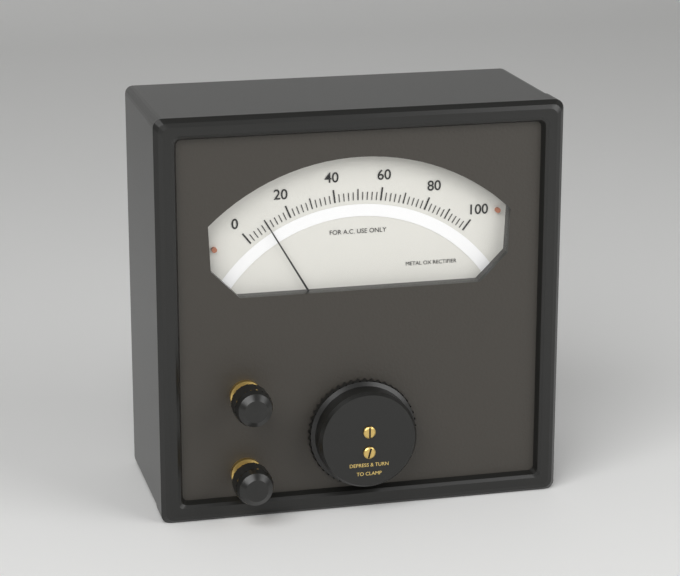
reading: 10 (no unit)
